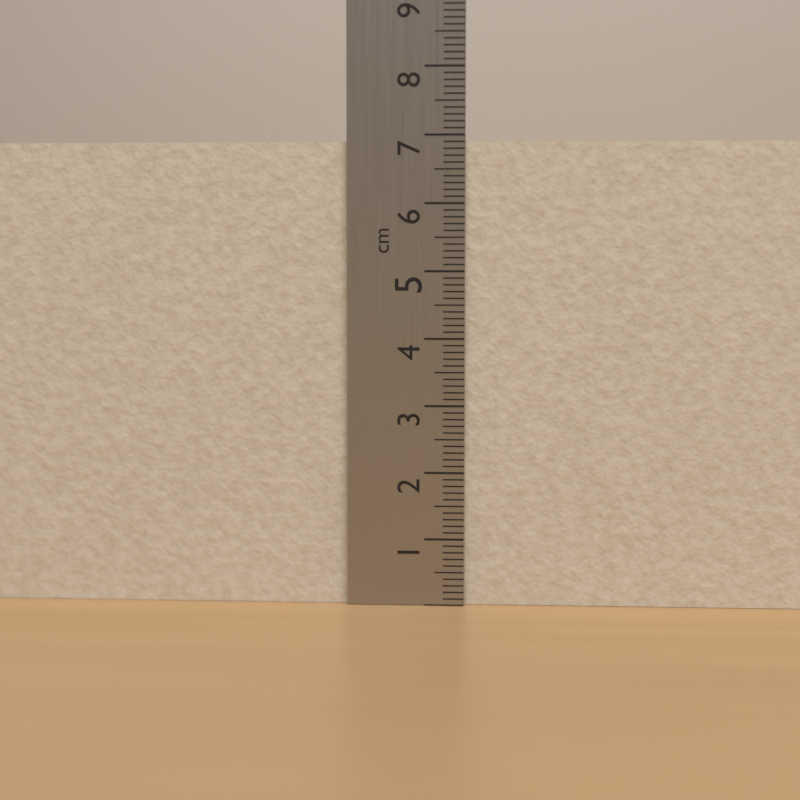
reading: 6.9 cm
